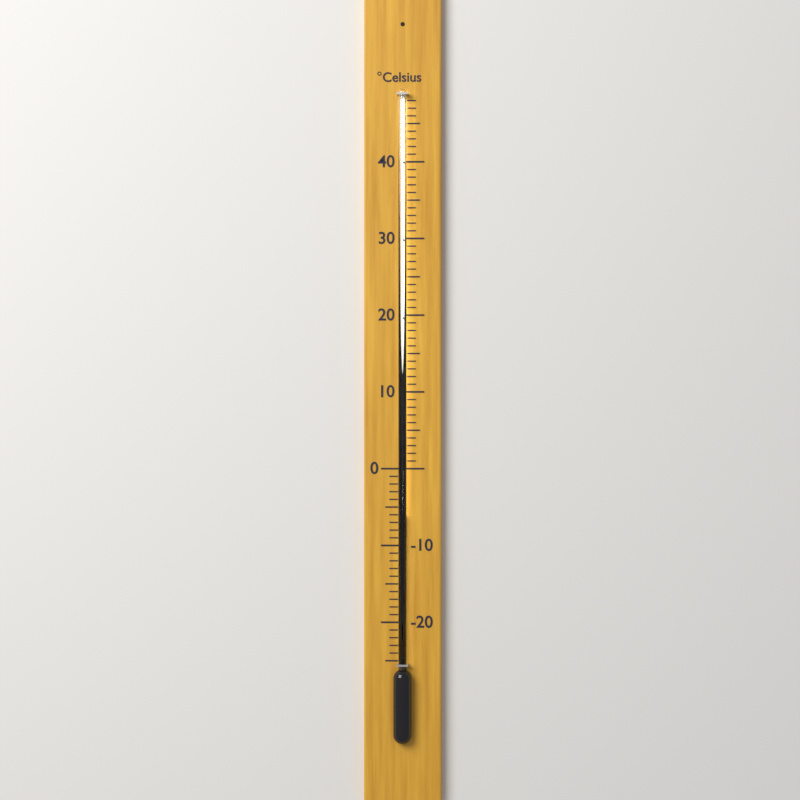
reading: -6 °C
